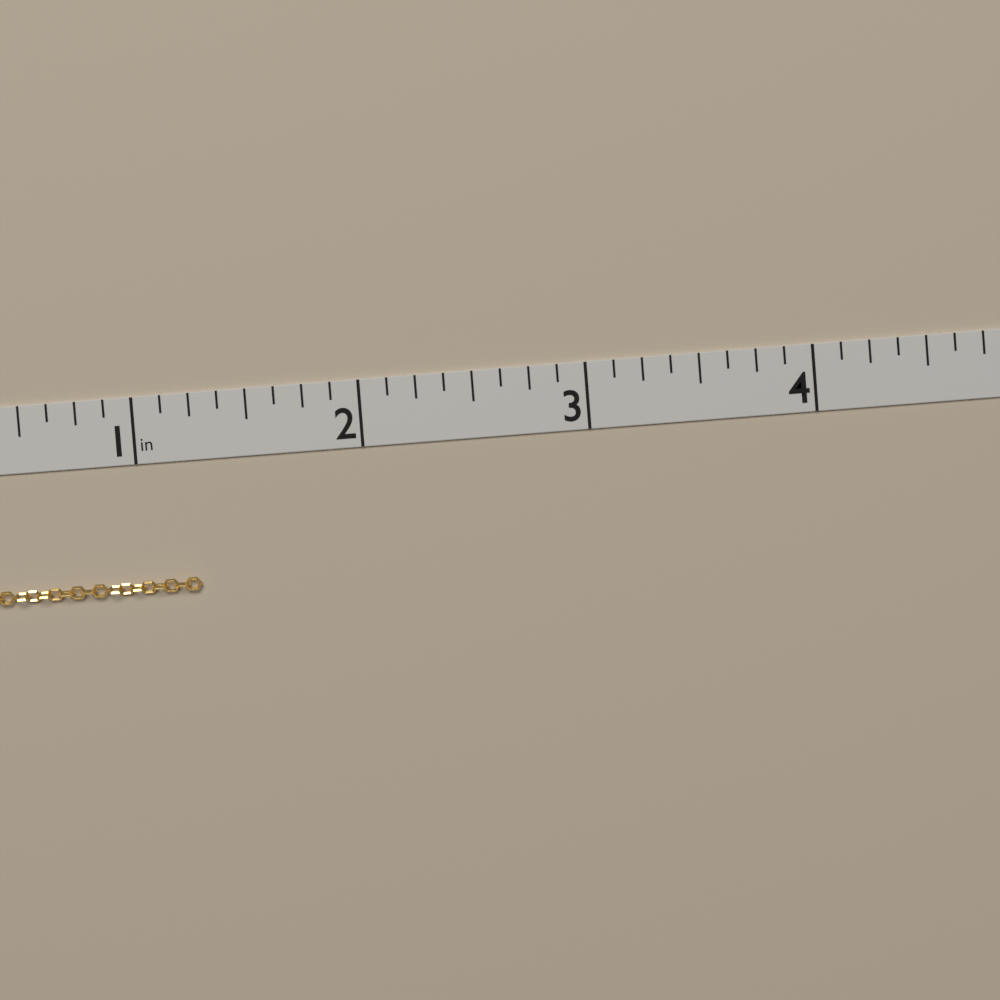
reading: 1.250 in
